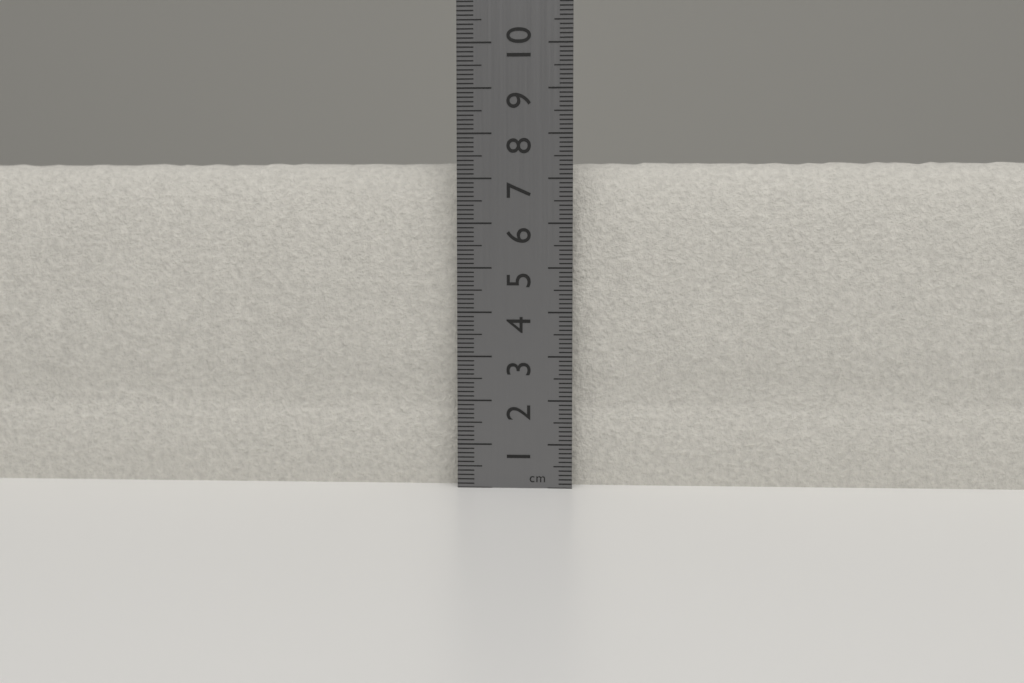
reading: 7.4 cm
